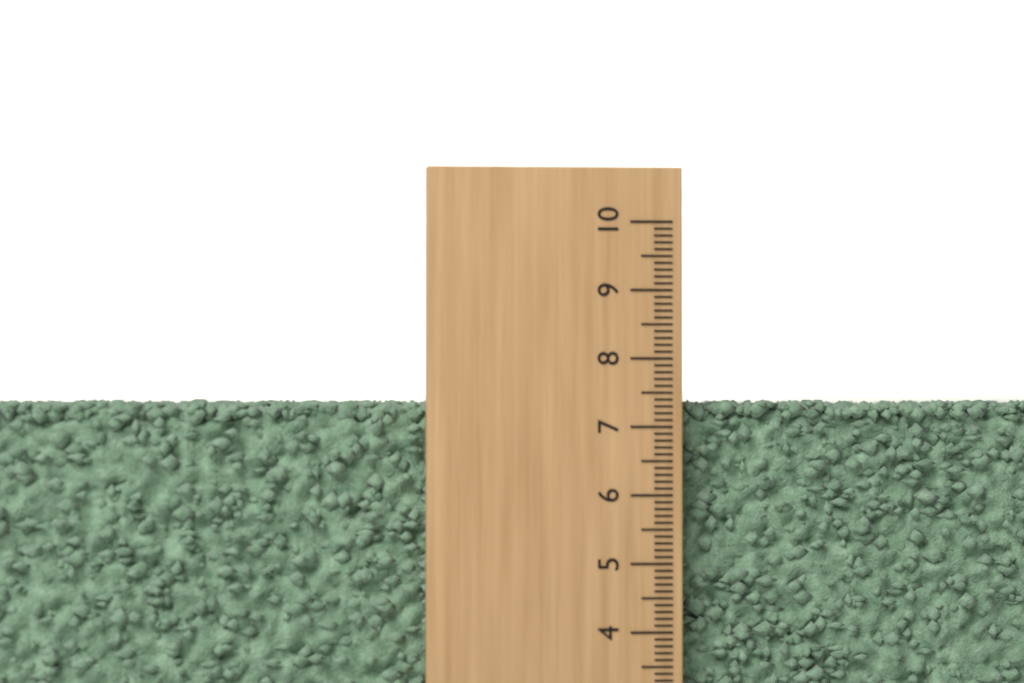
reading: 7.4 (no unit)
